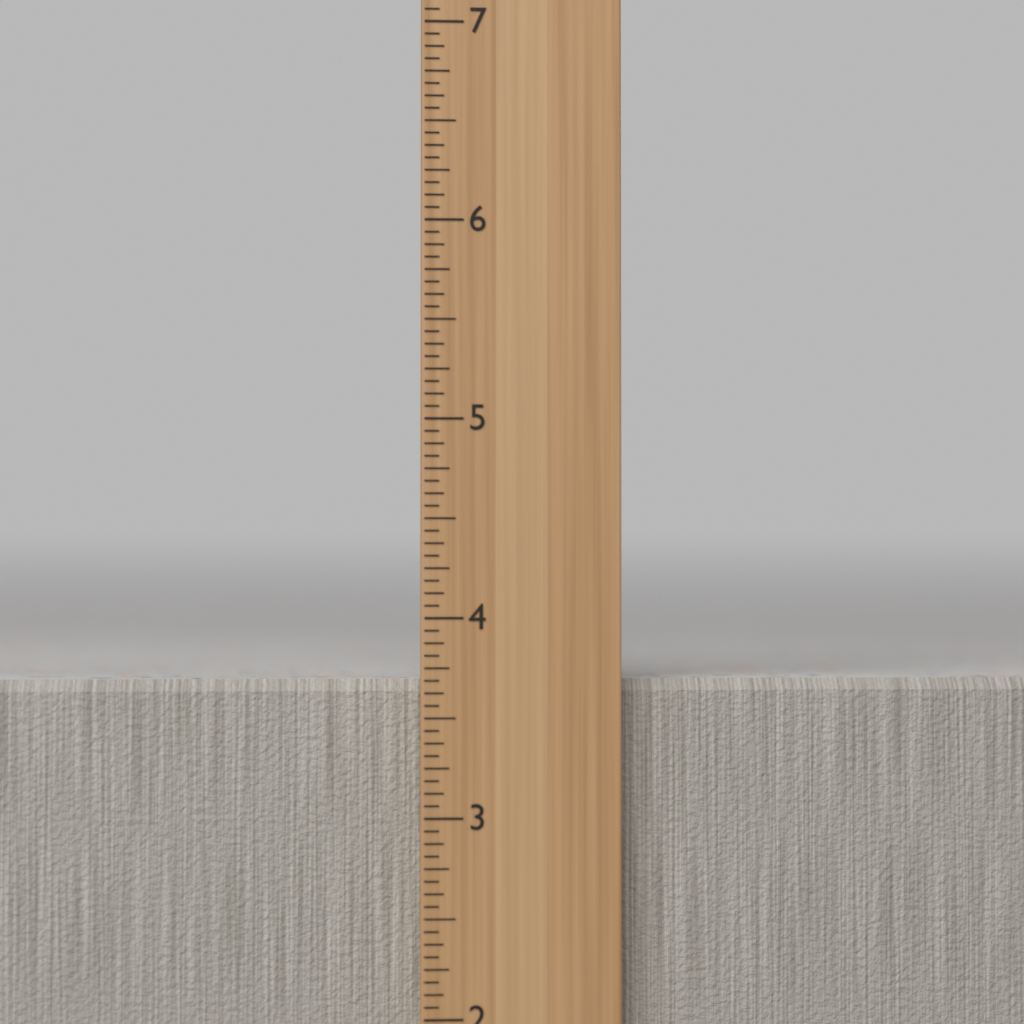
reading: 3.6875 in
